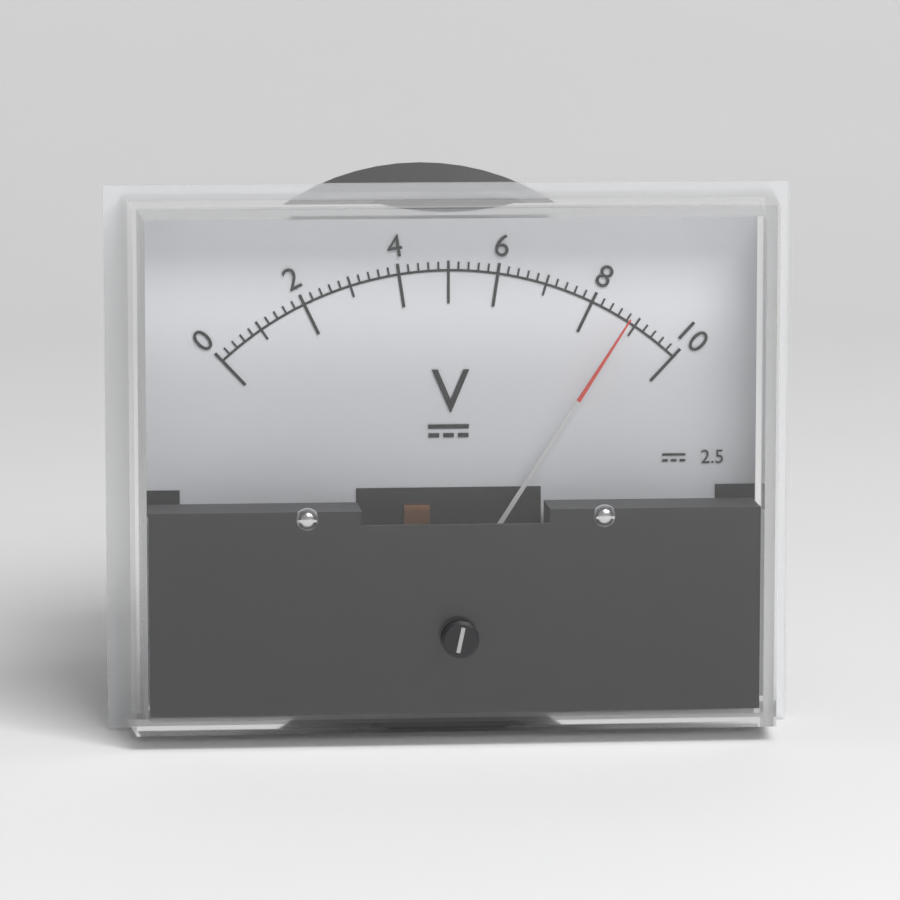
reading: 8.8 V
